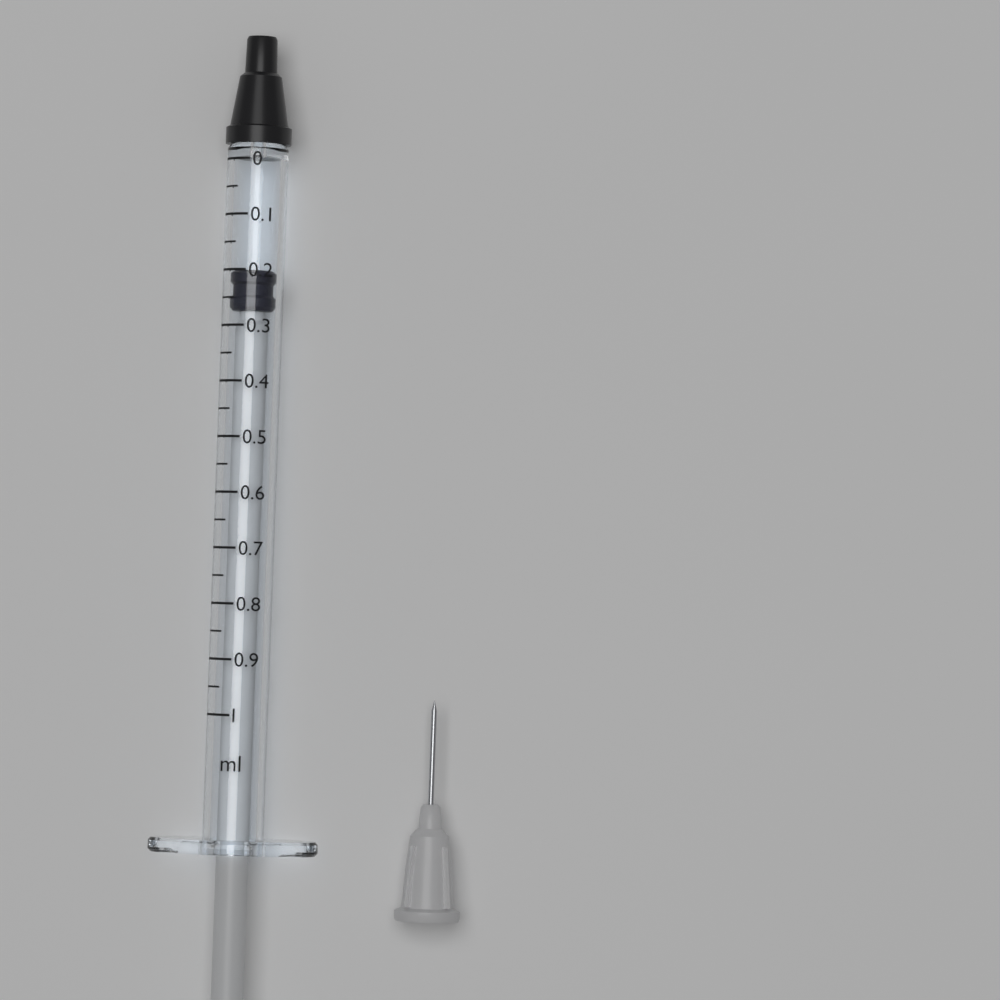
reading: 0.20 ml
